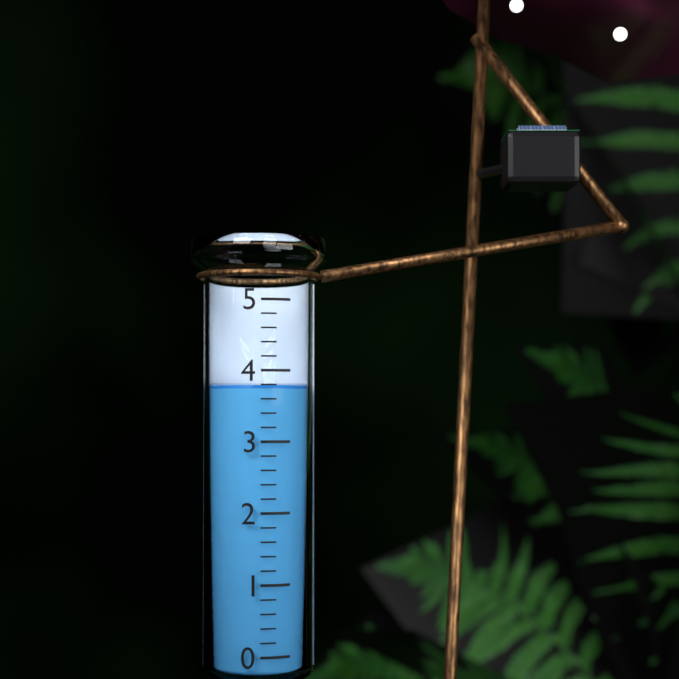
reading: 3.8 (no unit)
